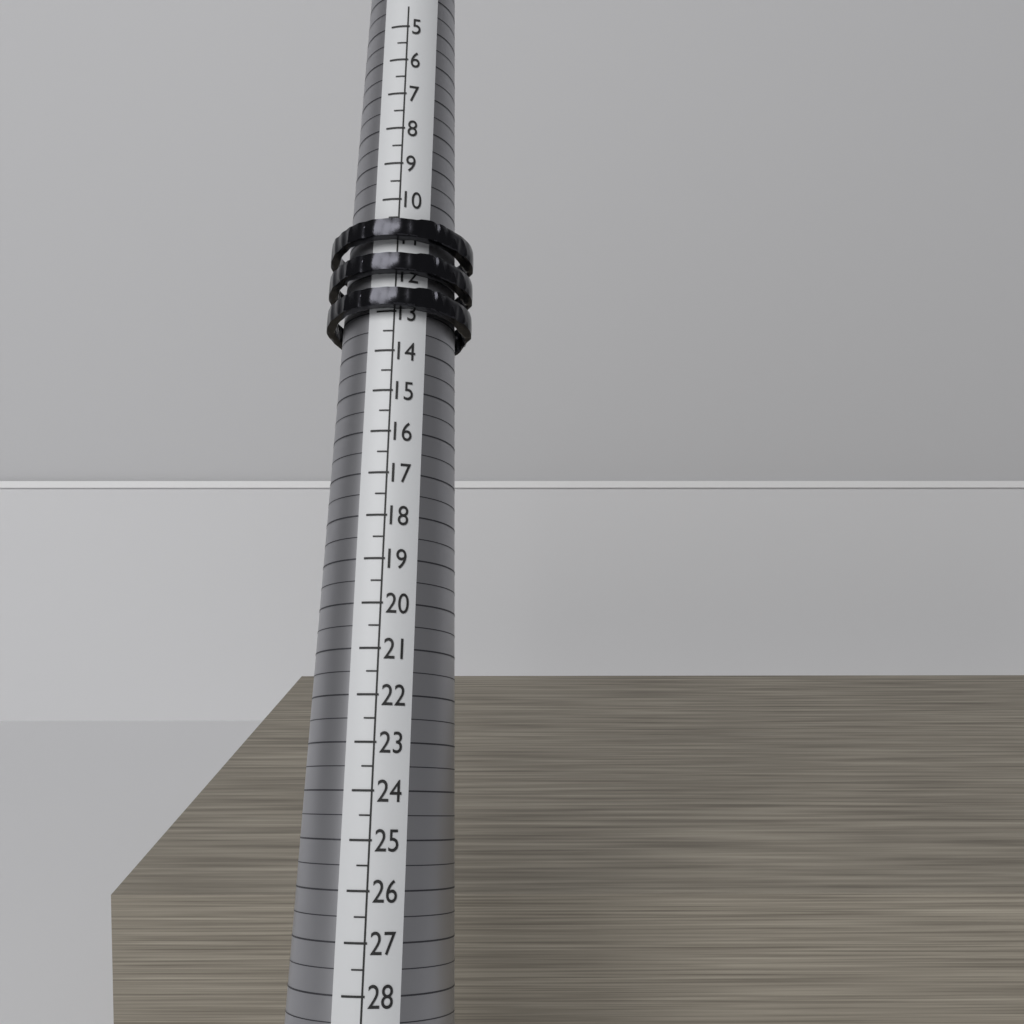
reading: 13.0 (no unit)
